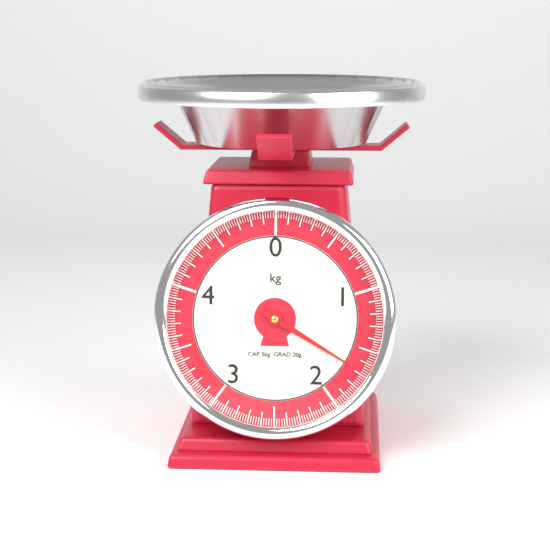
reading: 1.68 kg
